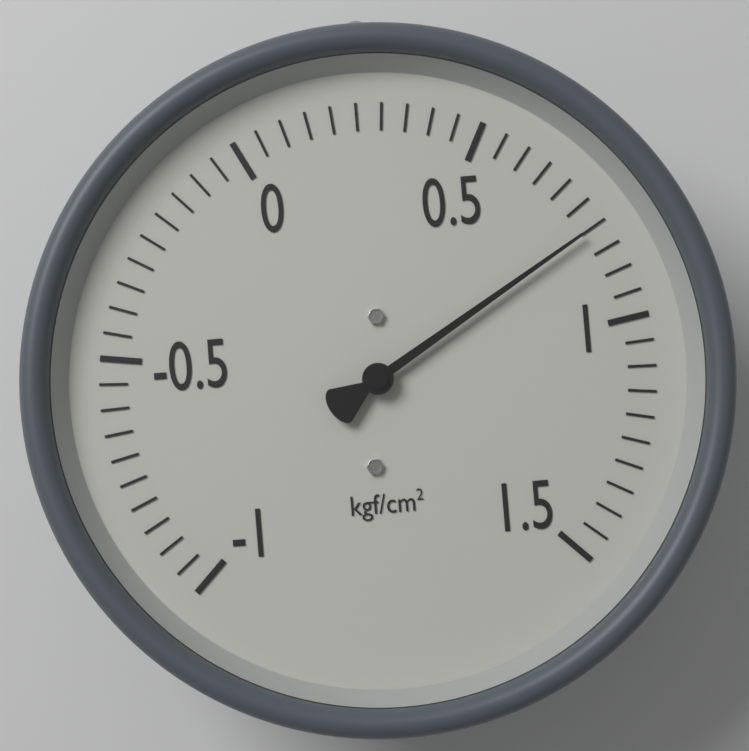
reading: 0.80 kgf/cm²
